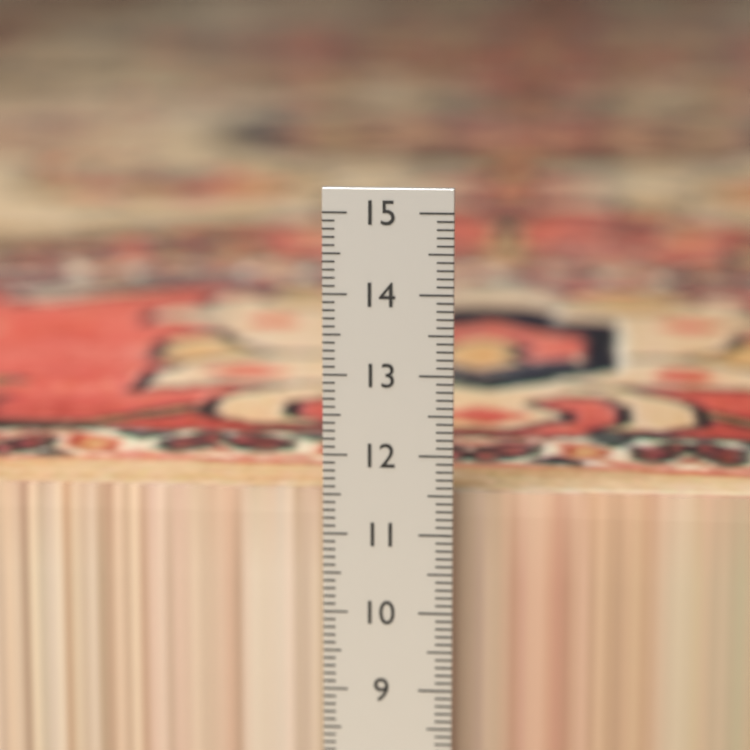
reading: 11.4 cm
